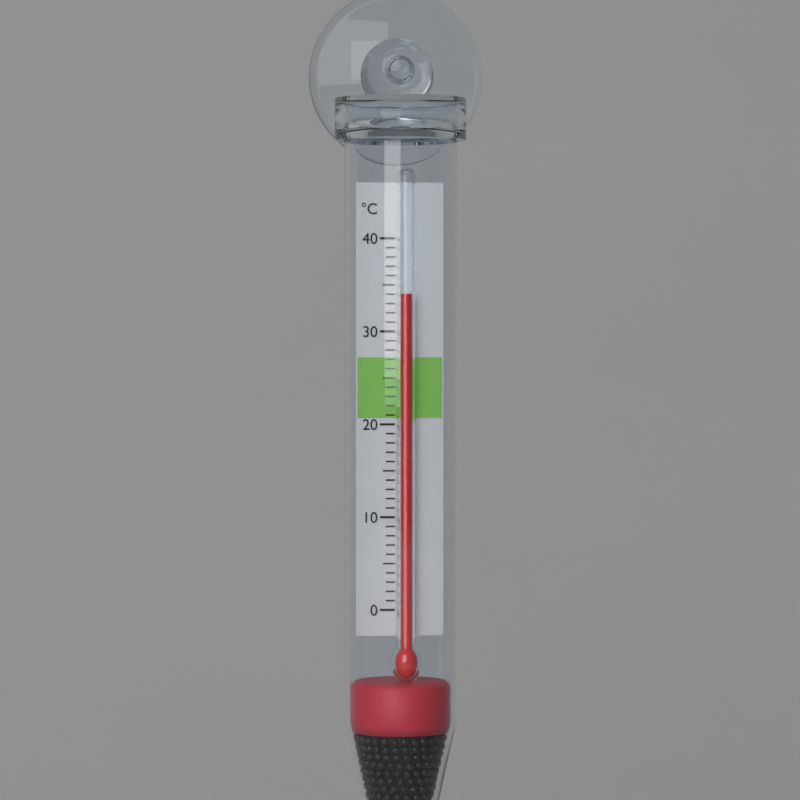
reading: 34 °C
